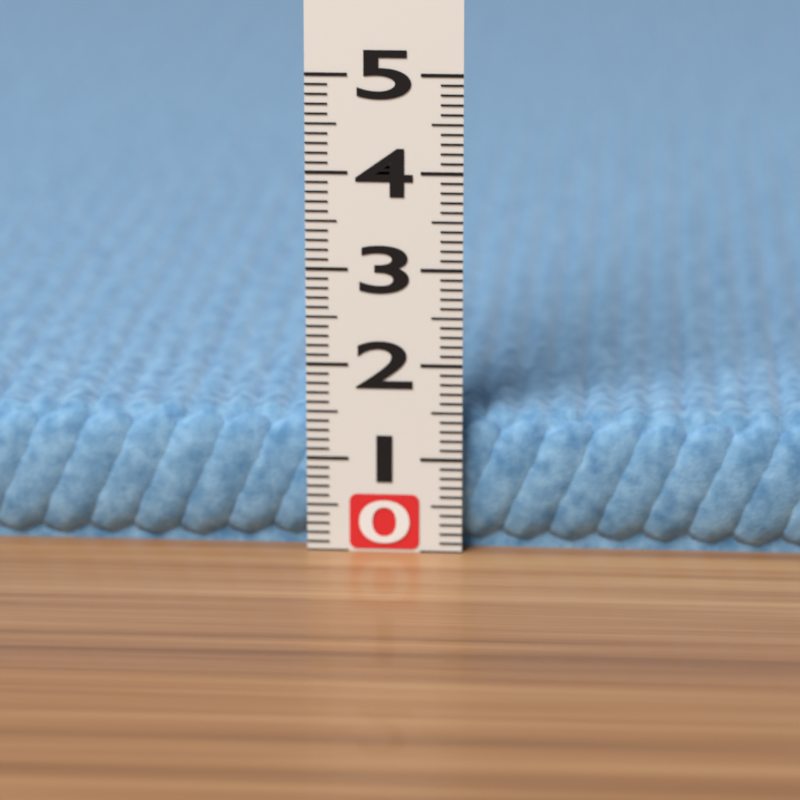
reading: 1.5 (no unit)
